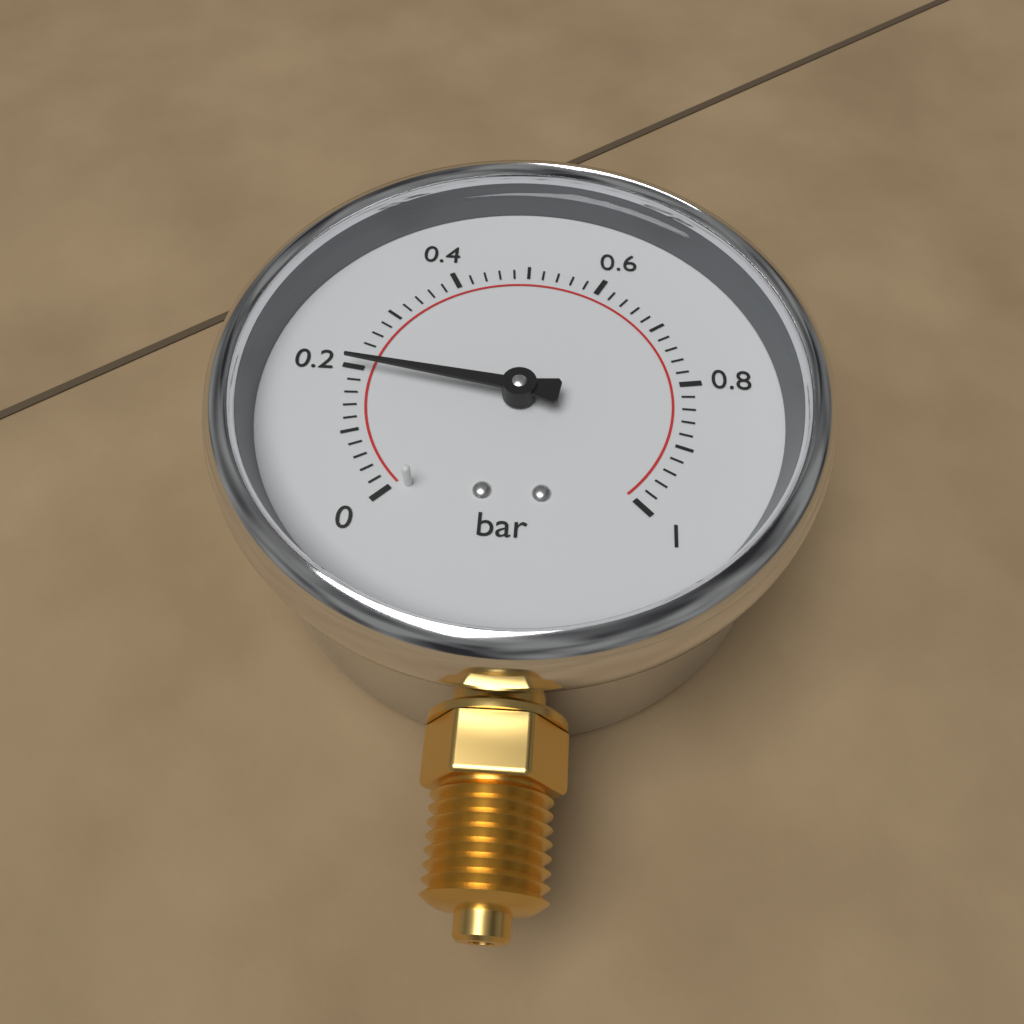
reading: 0.20 bar
